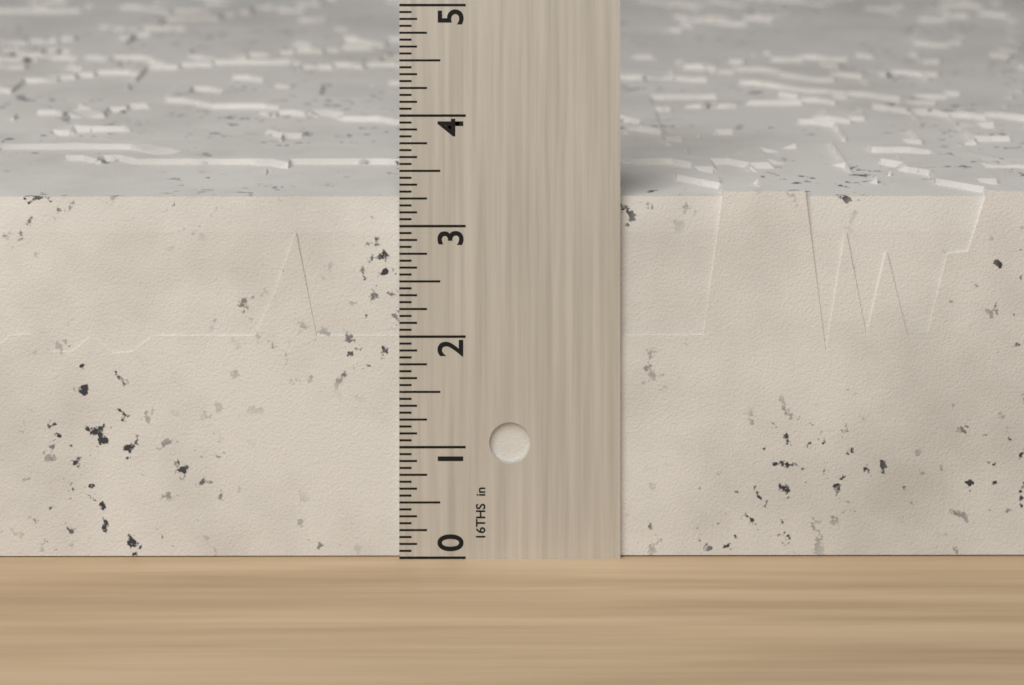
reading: 3.3125 in
